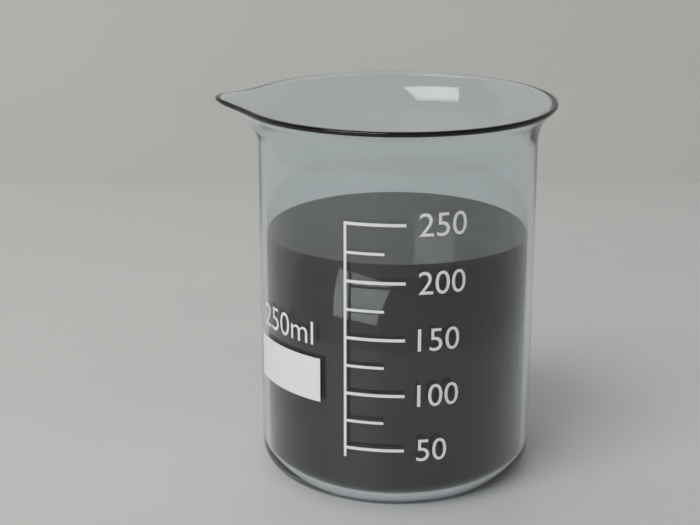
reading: 215 ml
